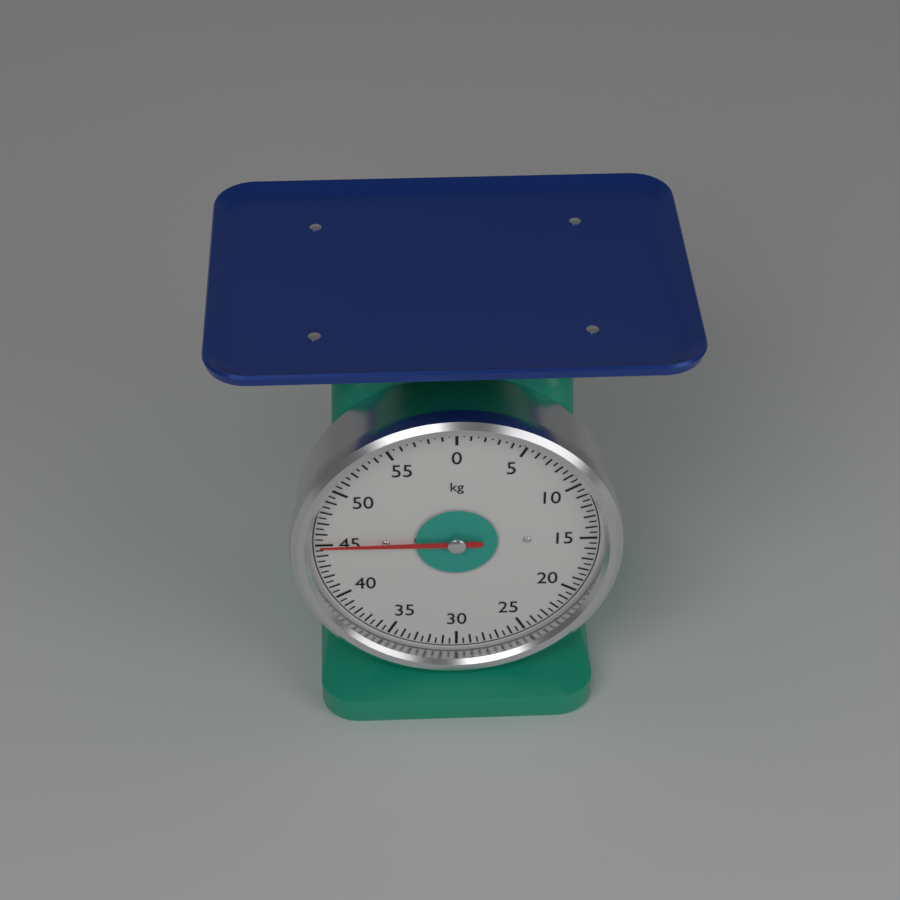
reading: 45.0 kg
